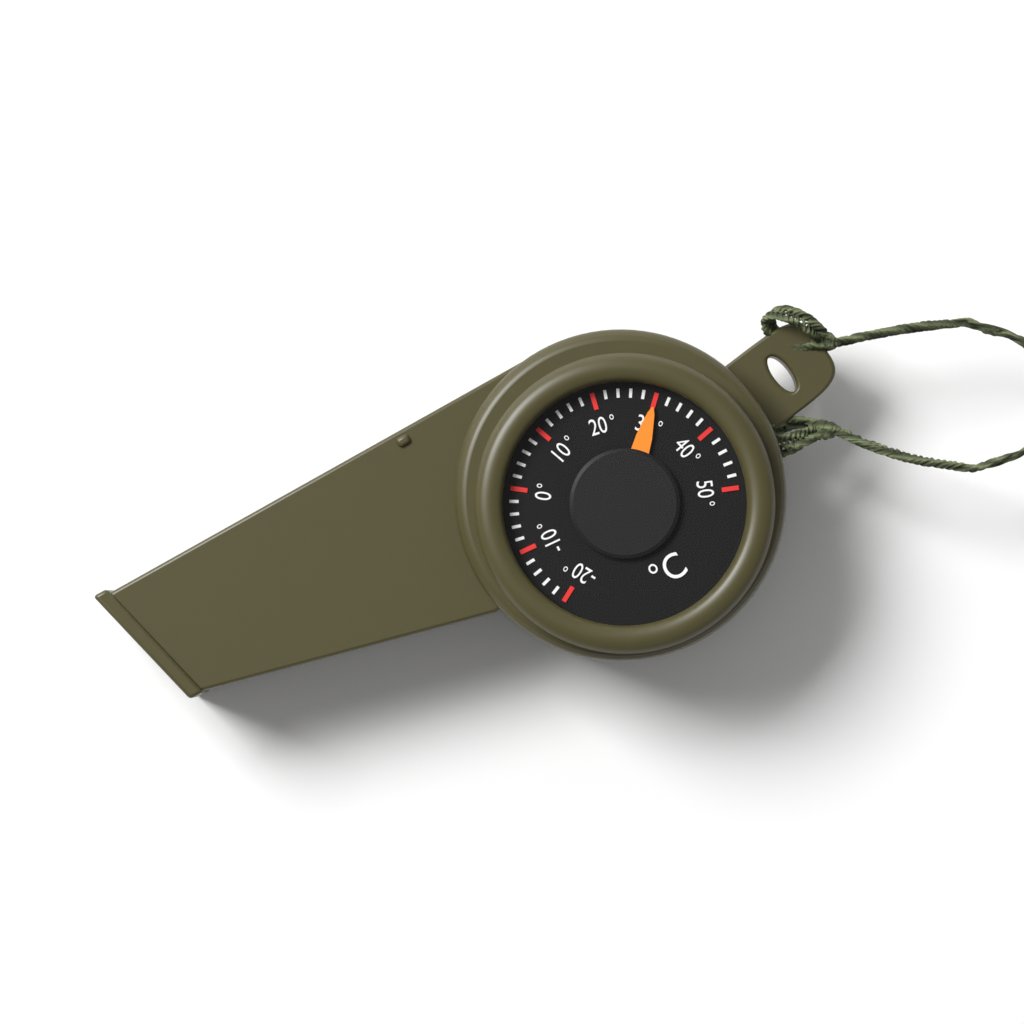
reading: 30 °C
